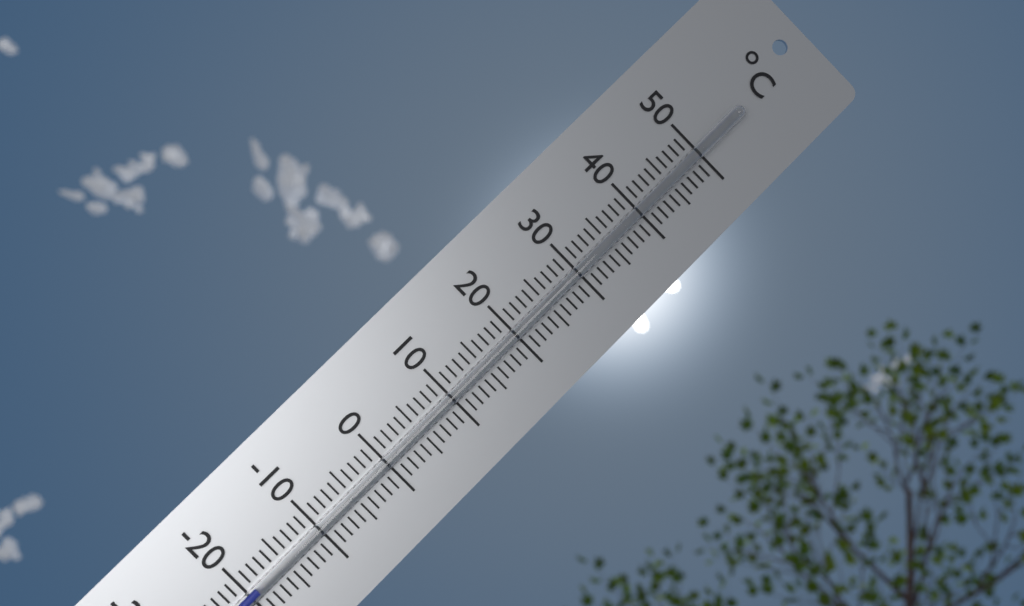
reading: -19 °C
